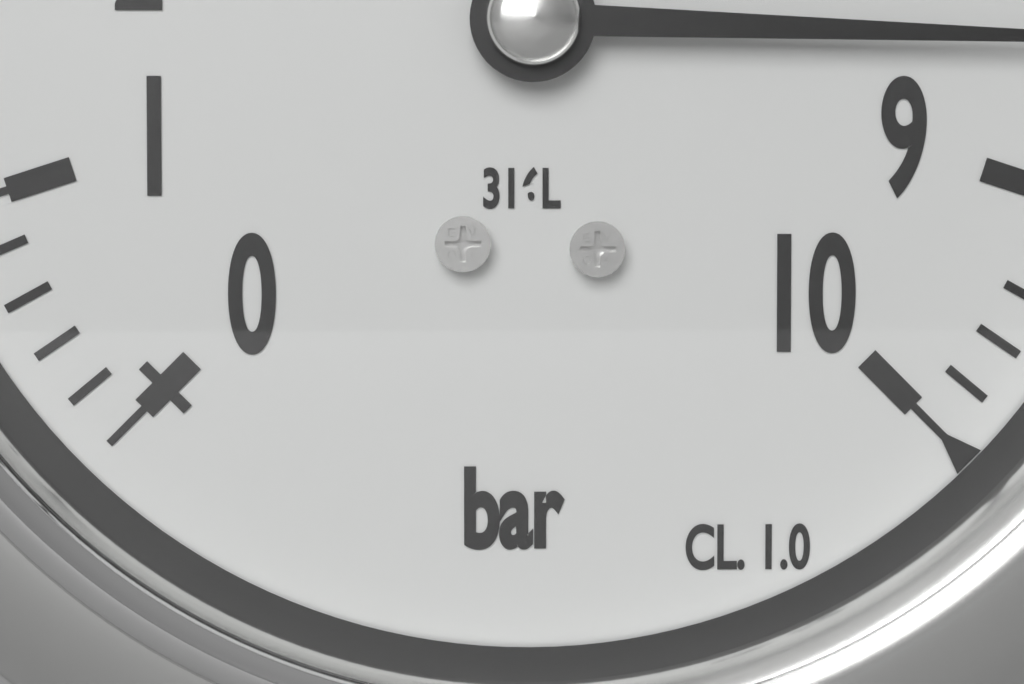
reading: 8.4 bar
